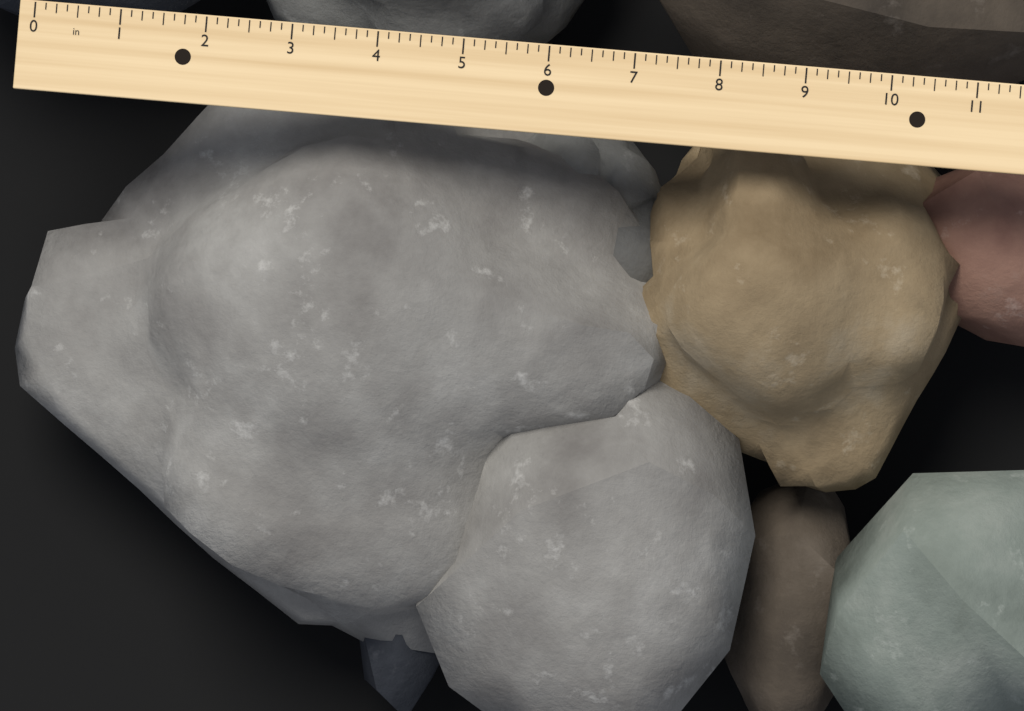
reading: 8.750 in
